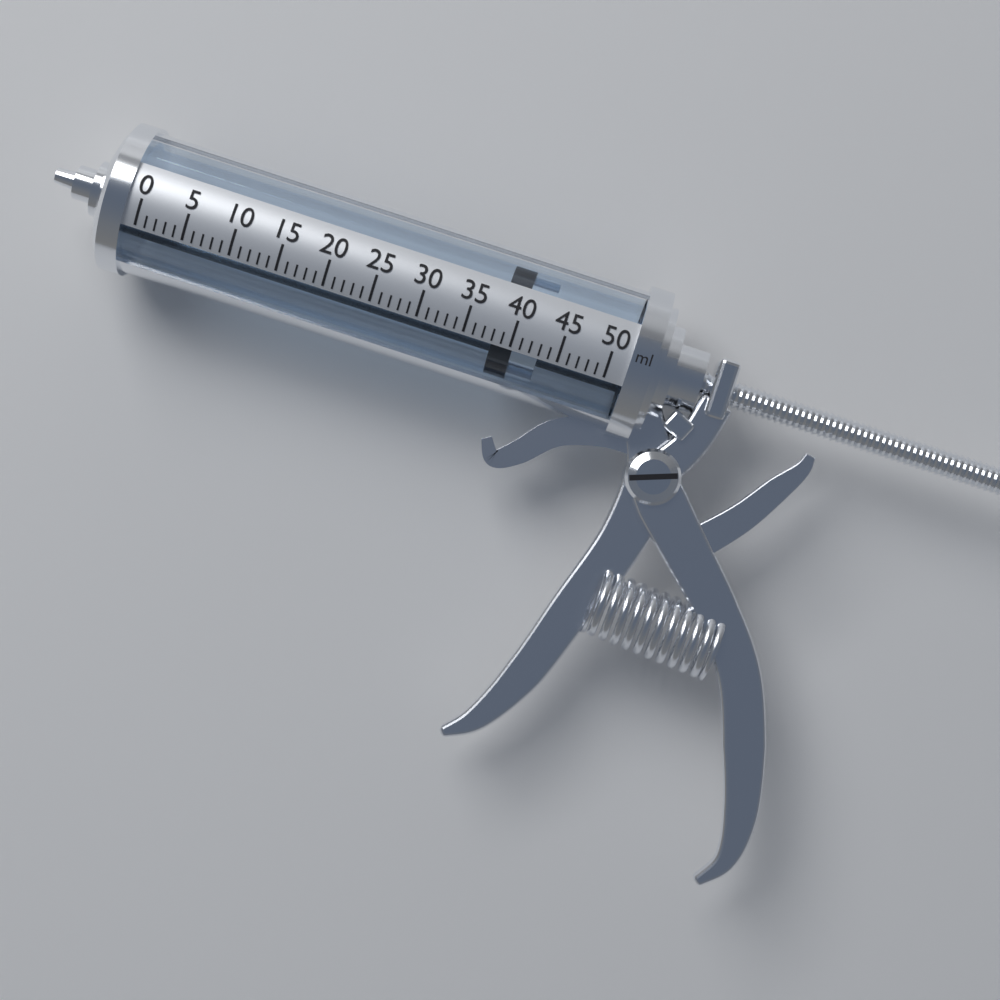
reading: 38 ml
